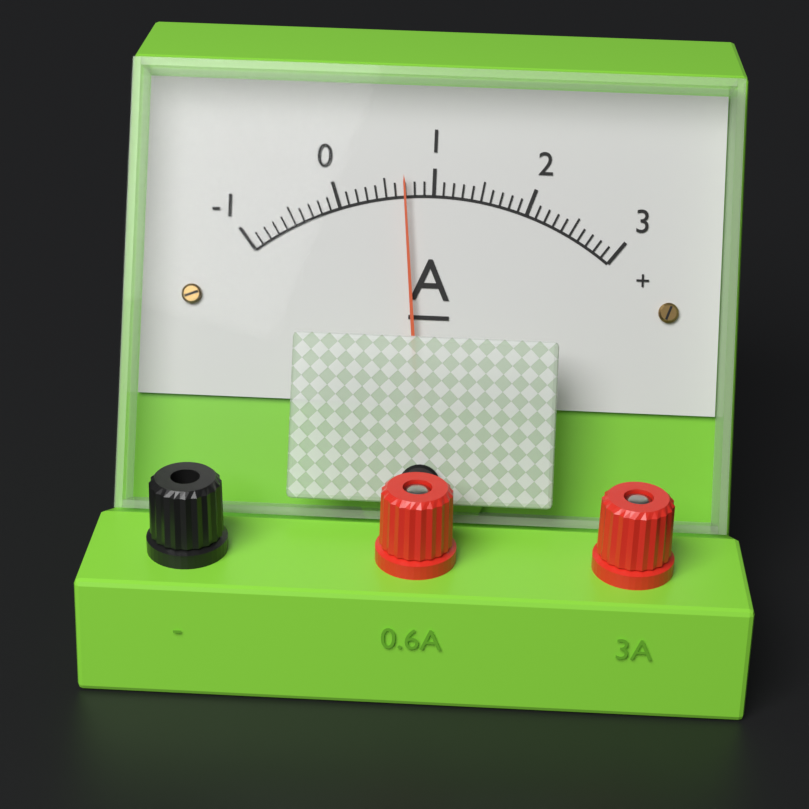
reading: 0.7 A
